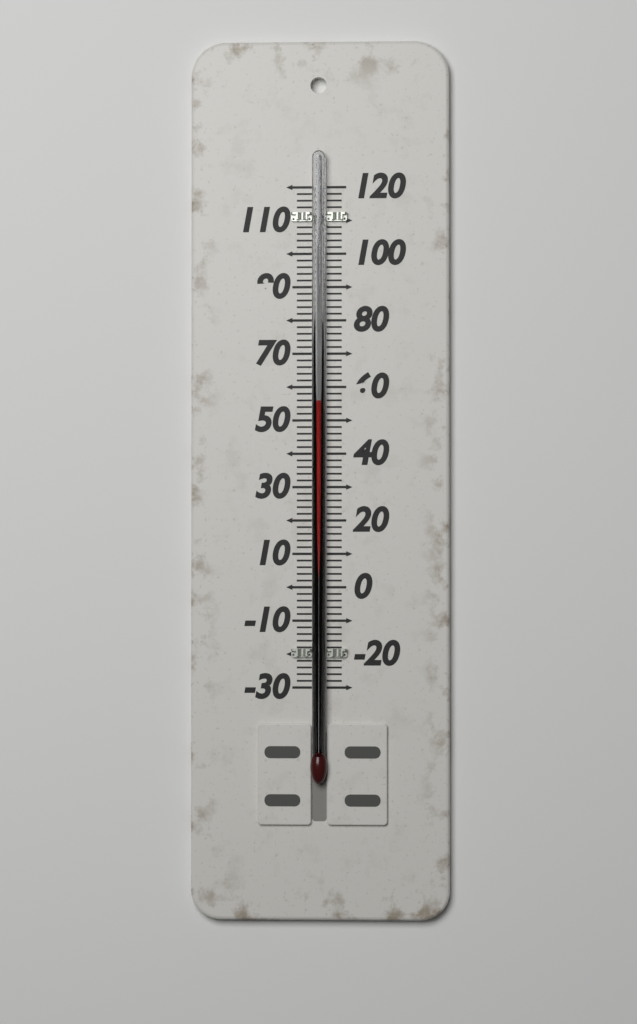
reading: 56 (no unit)
